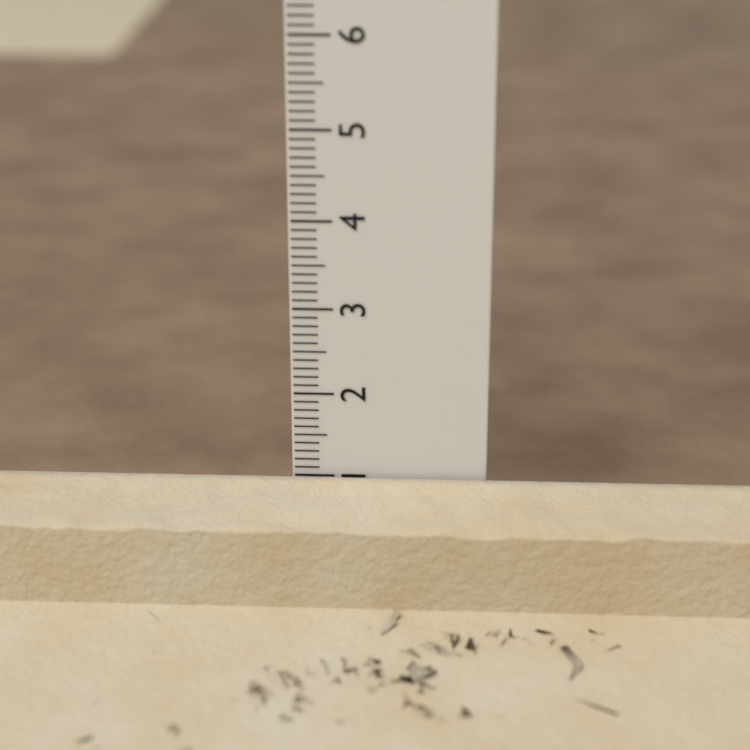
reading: 1.0 cm
